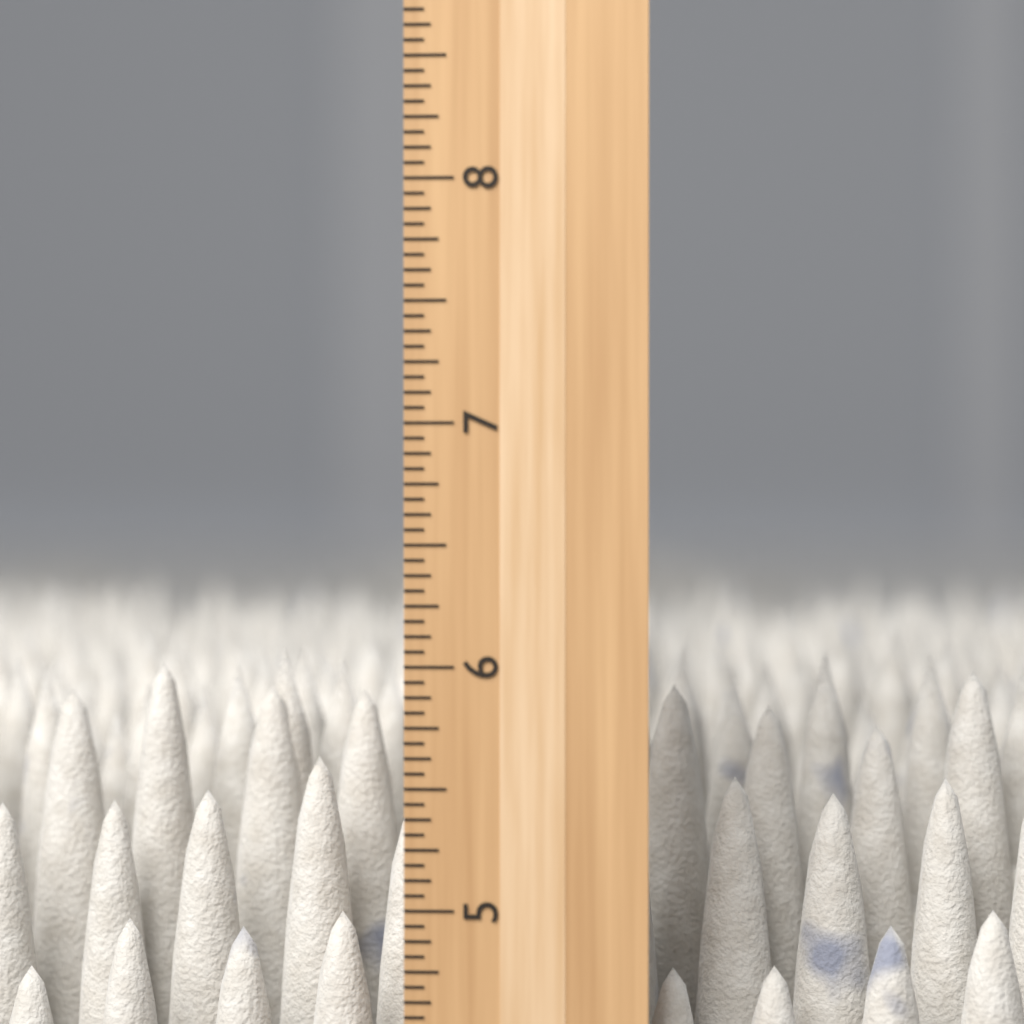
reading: 6.0000 inch
